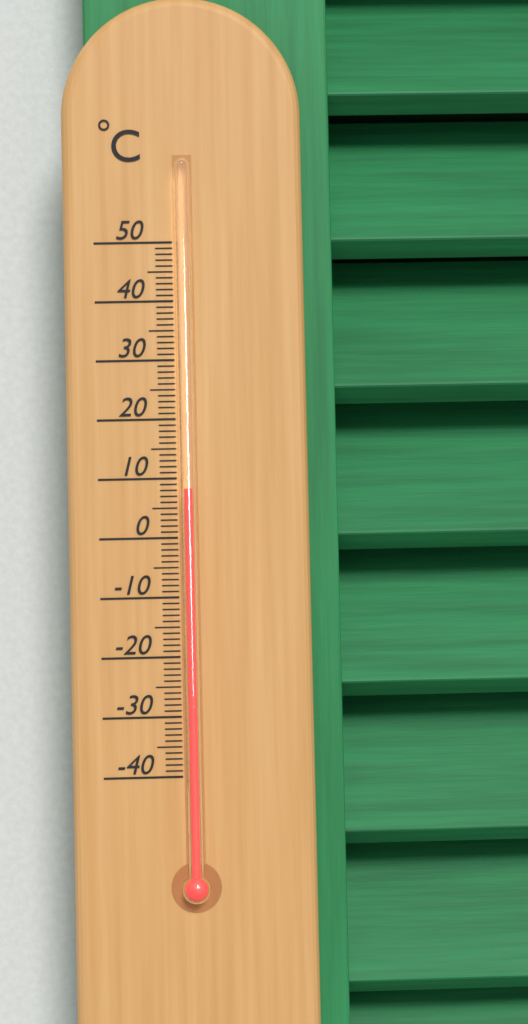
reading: 8 °C
